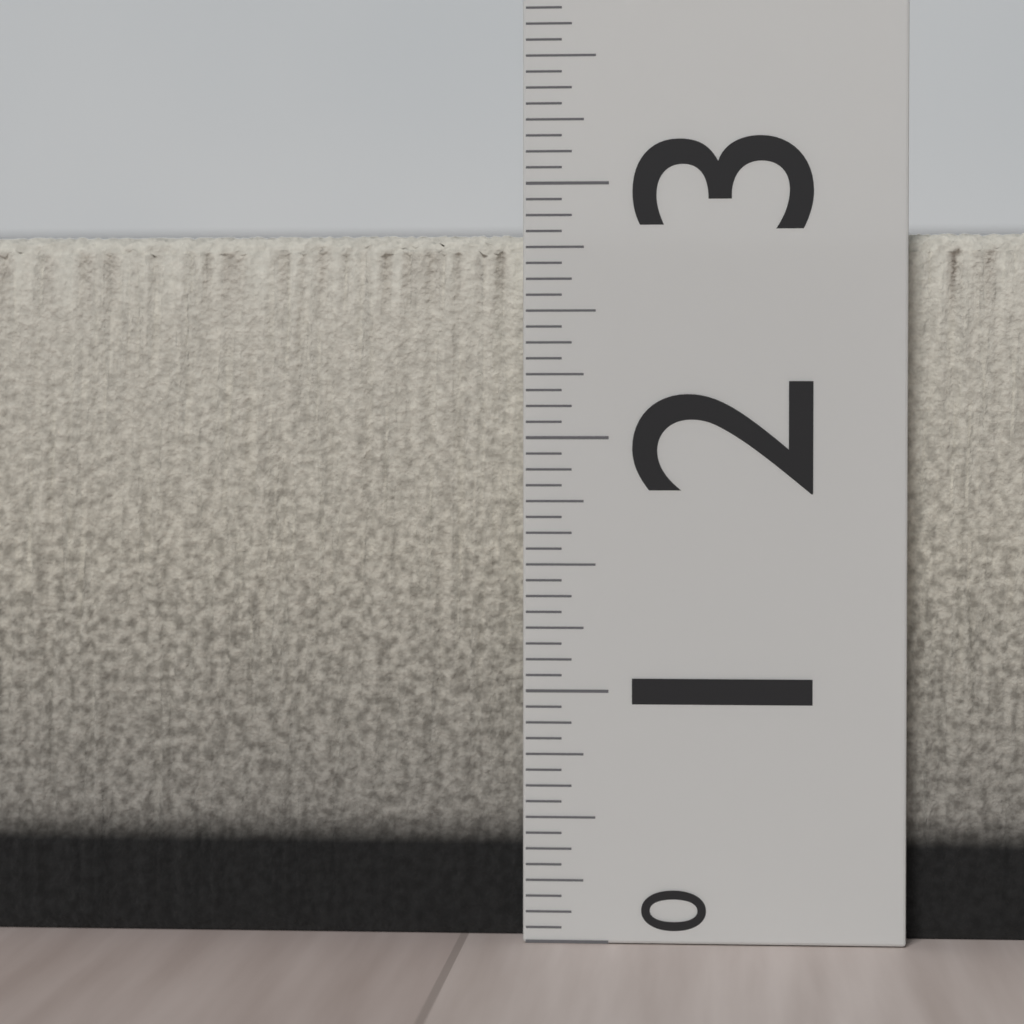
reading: 2.8125 (no unit)
